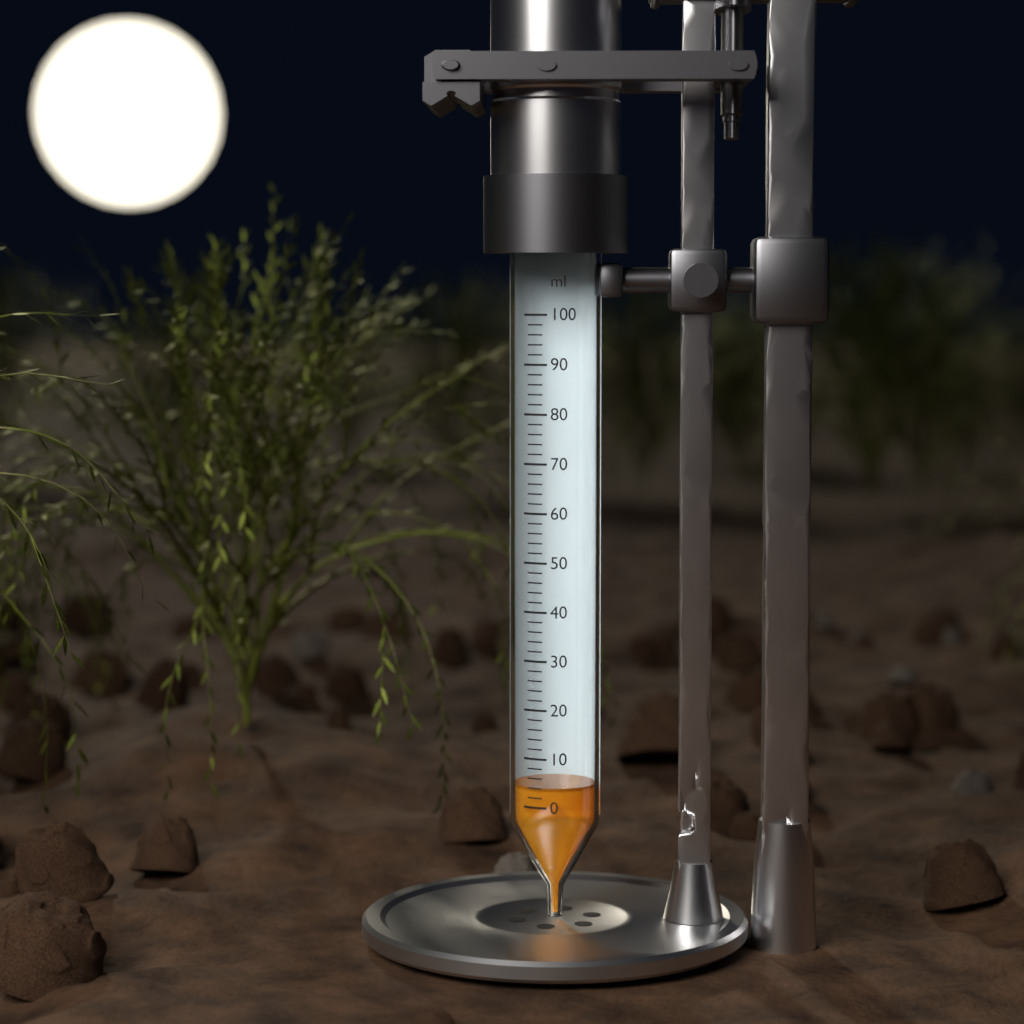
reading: 4 ml
